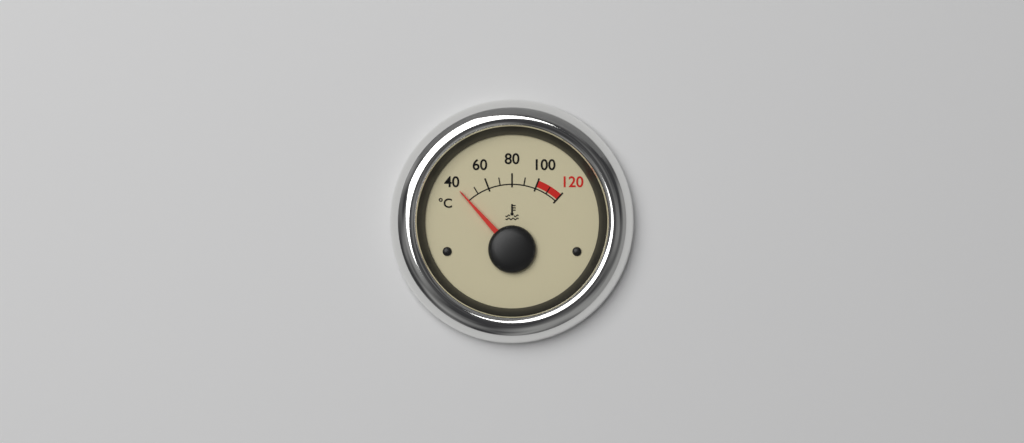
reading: 40 °C
